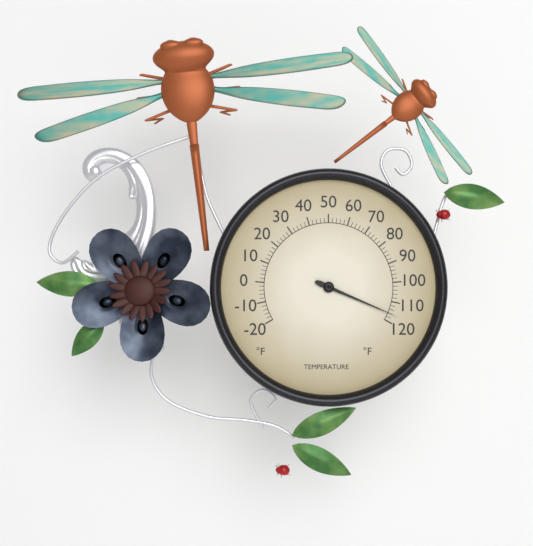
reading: 116 °F
